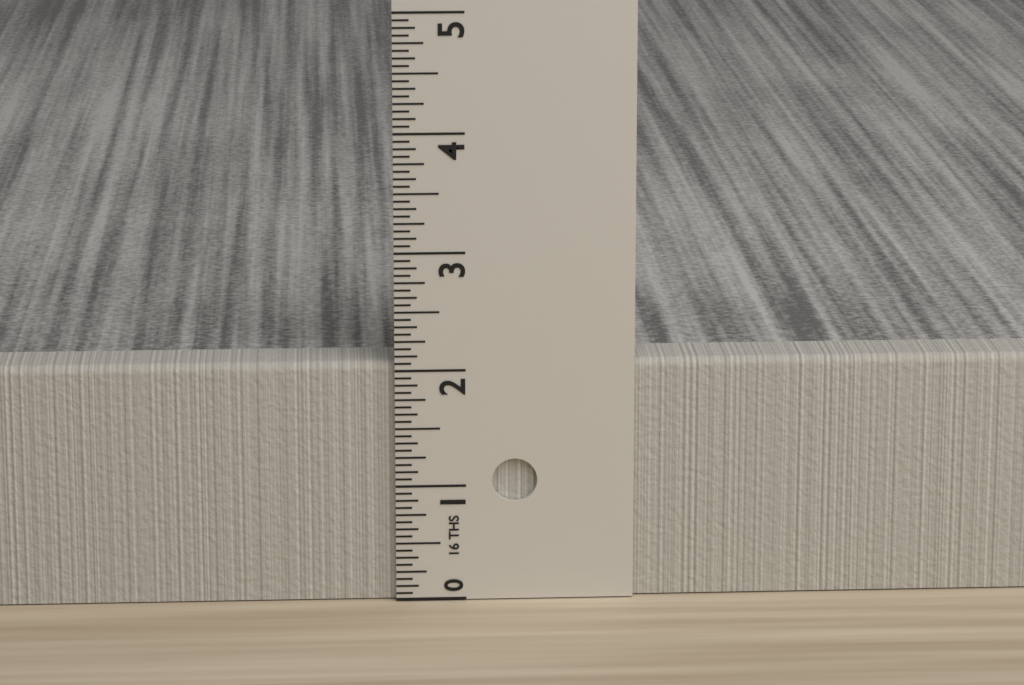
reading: 2.0625 in
